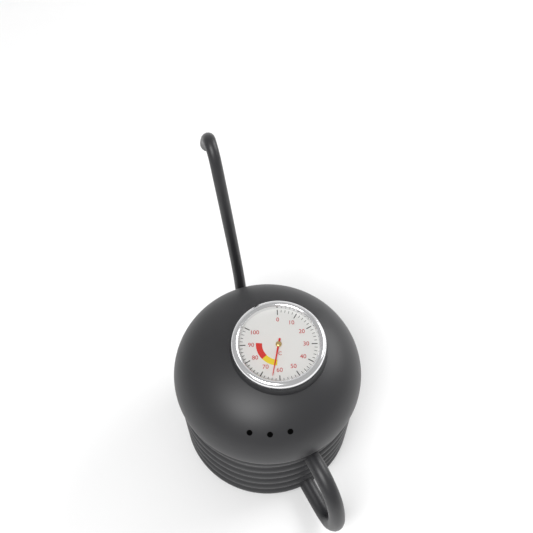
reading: 64 °C
